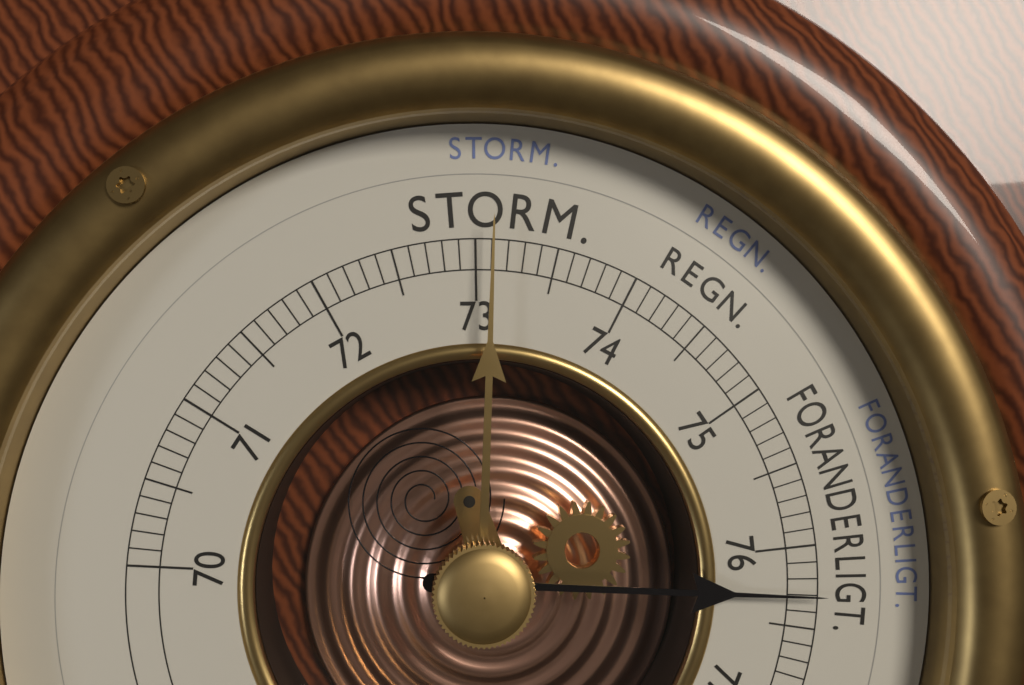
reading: 76.3 cm
